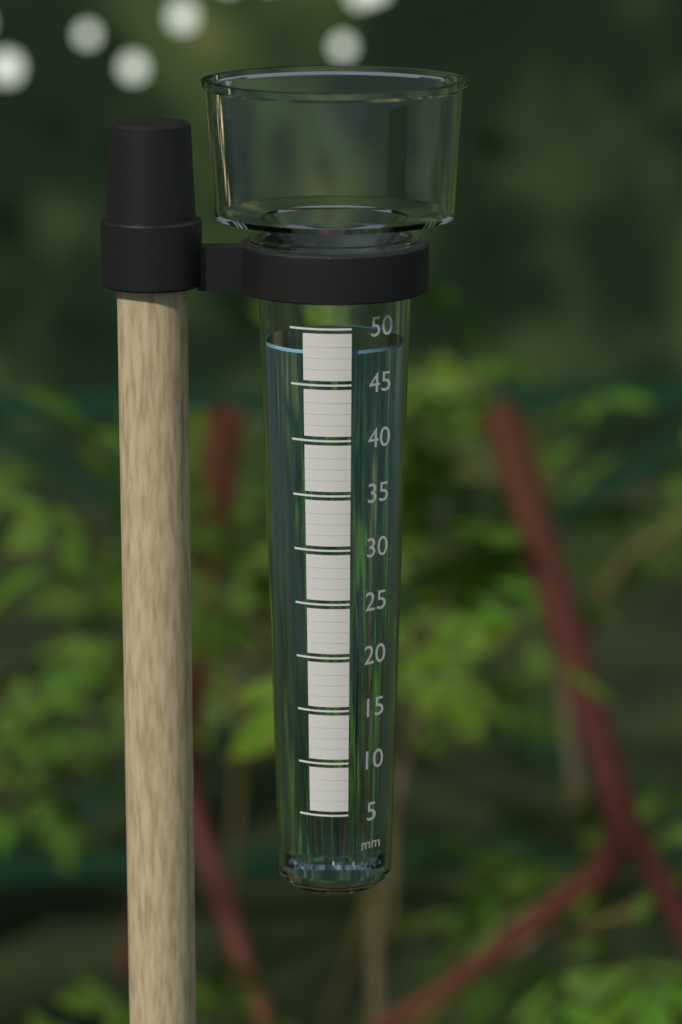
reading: 48 mm
